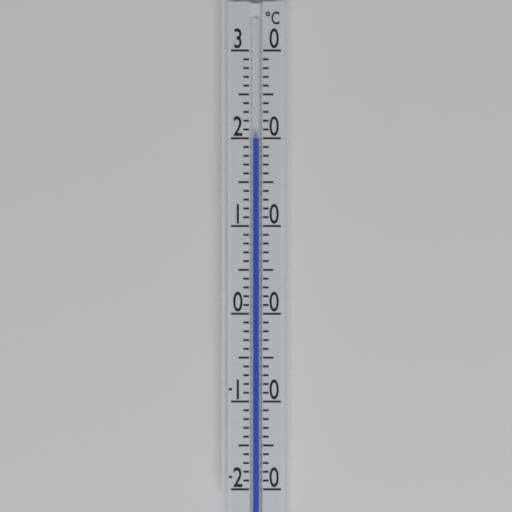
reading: 20 °C
